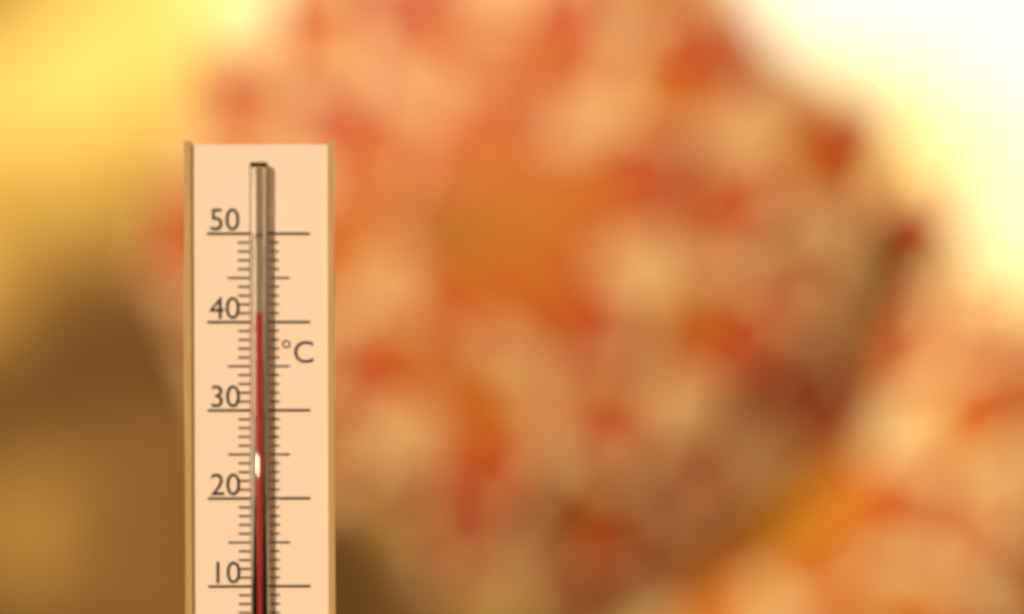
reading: 41 °C
